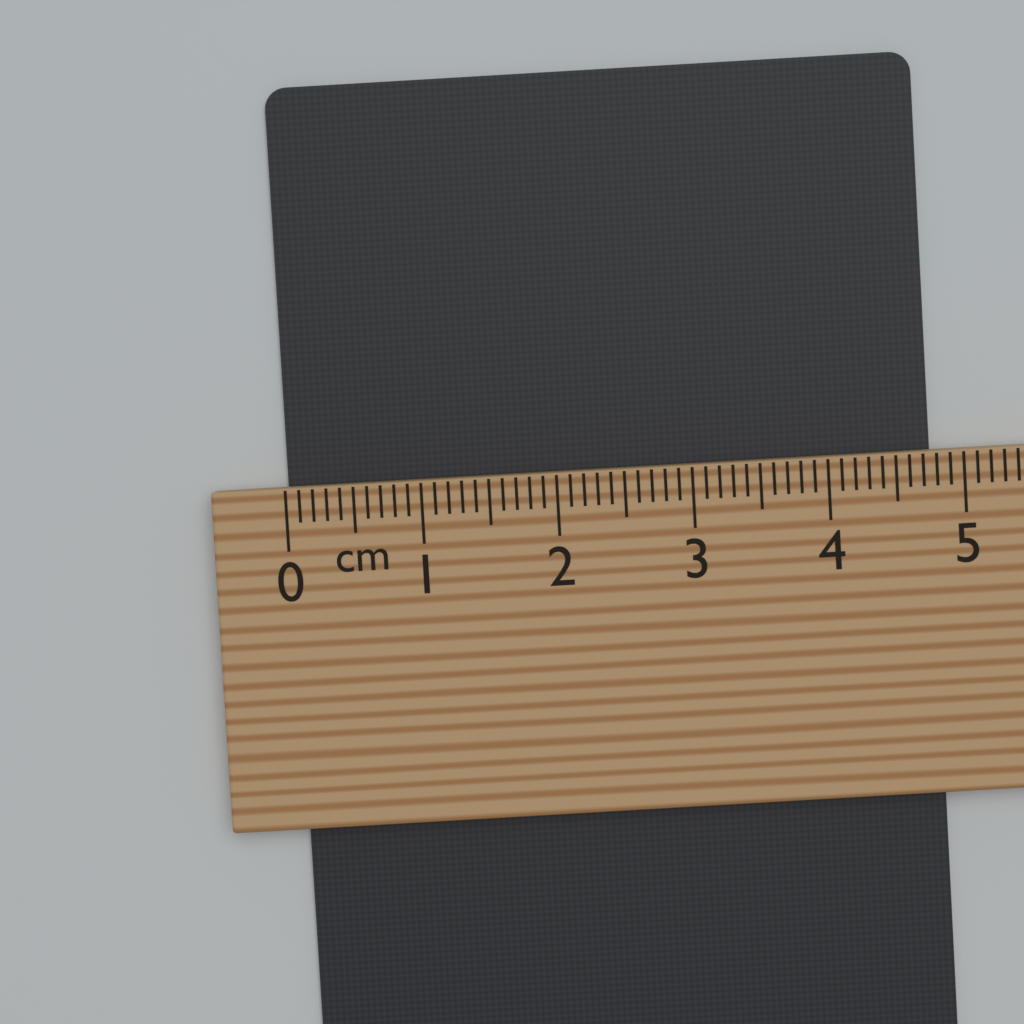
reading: 4.8 cm
